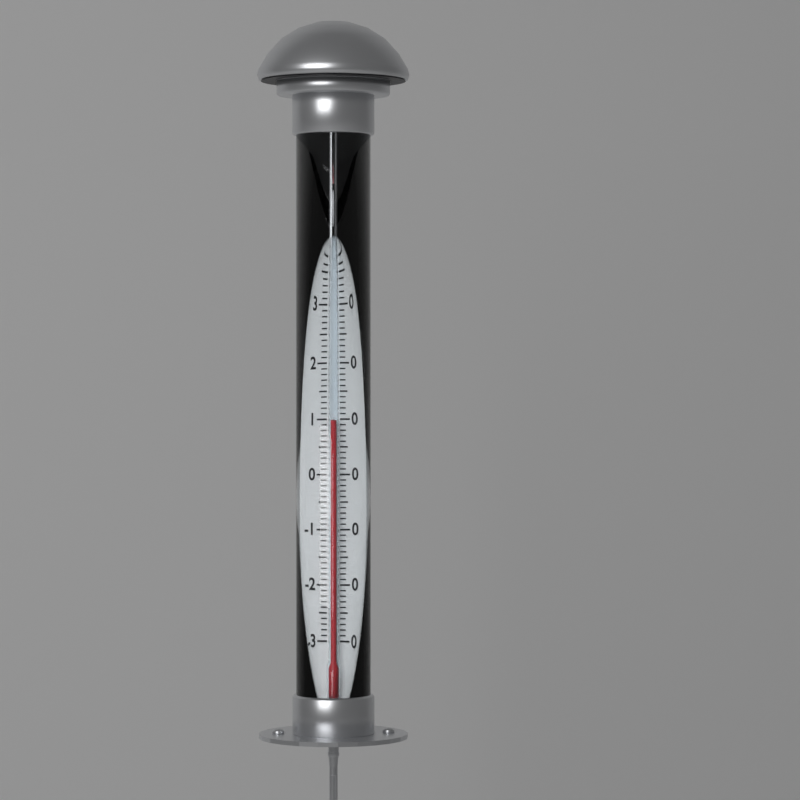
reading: 10 °C
